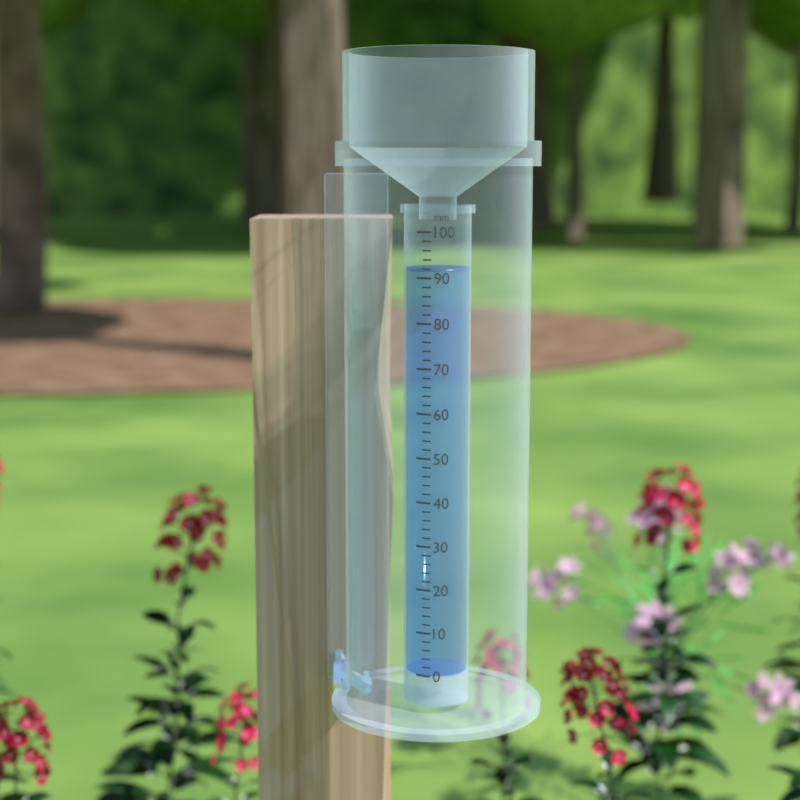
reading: 92 mm
